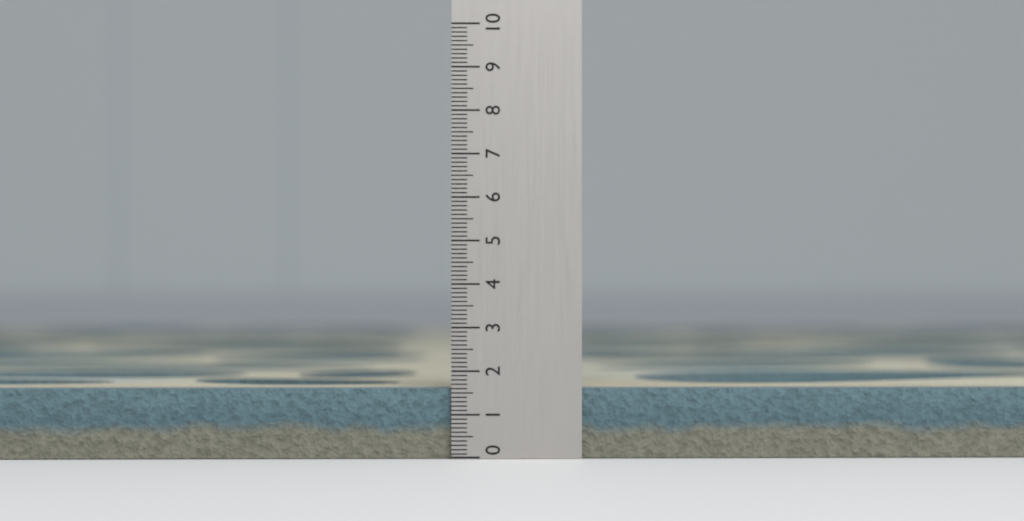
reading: 1.6 (no unit)
